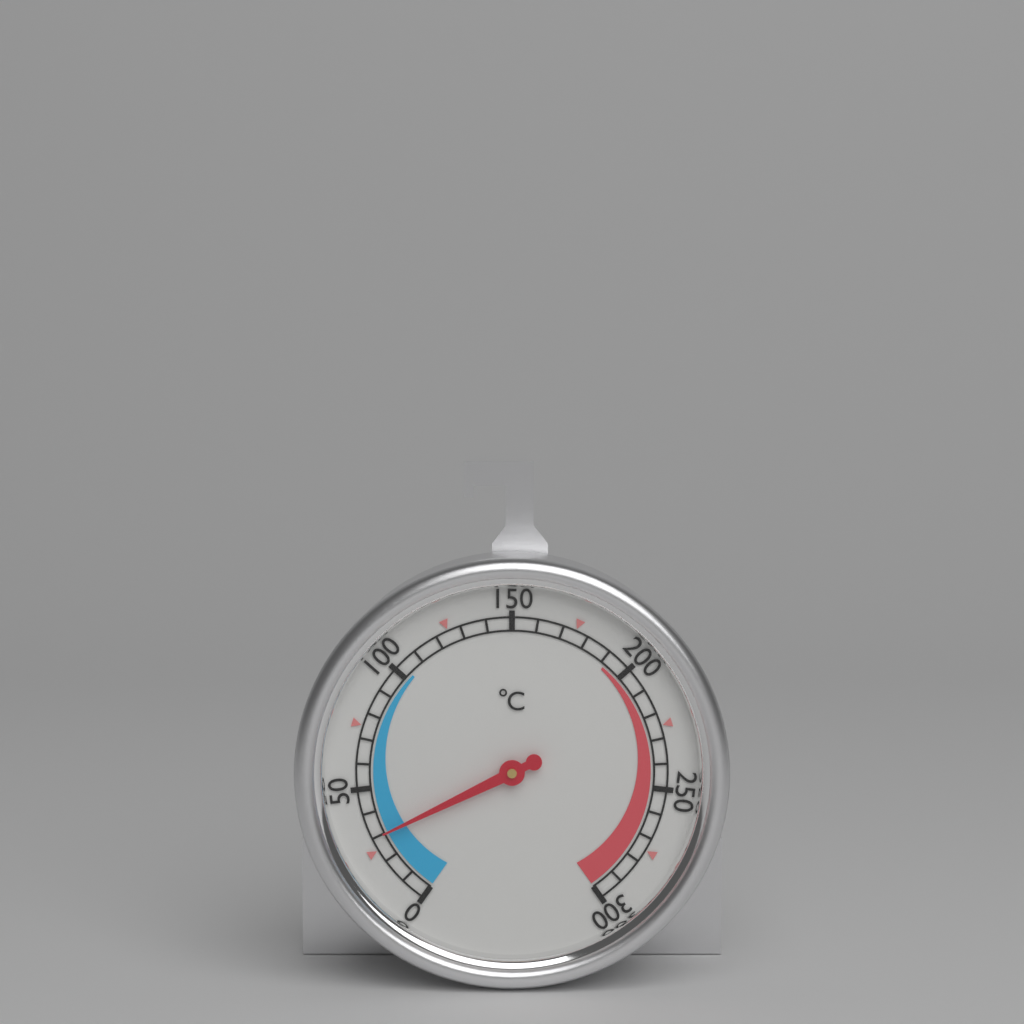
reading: 30 °C
